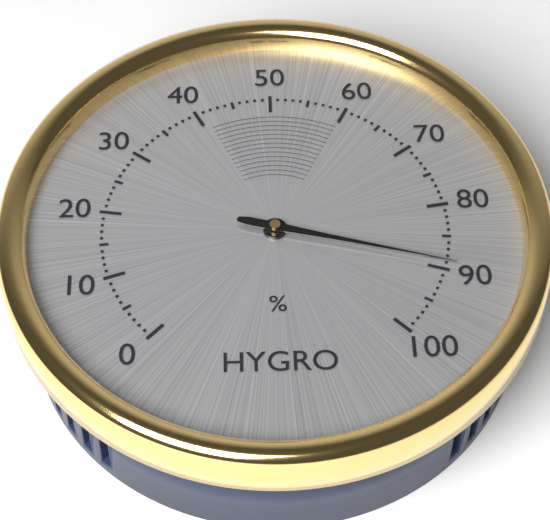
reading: 89 %
